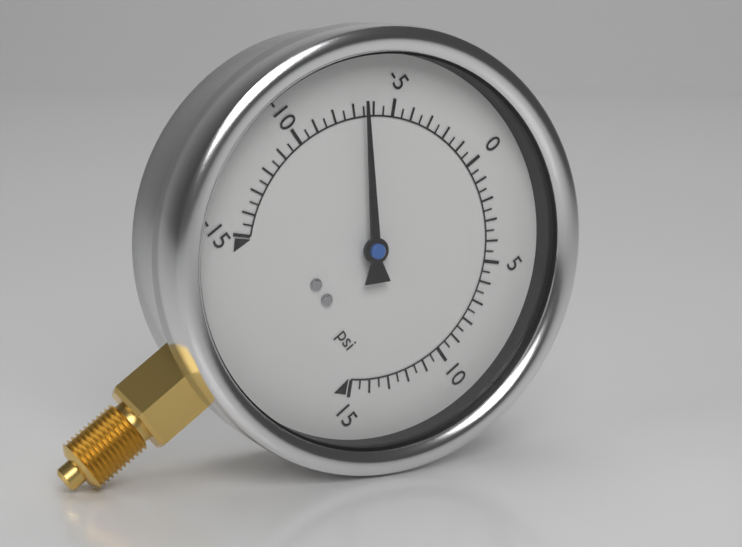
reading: -6.5 psi
